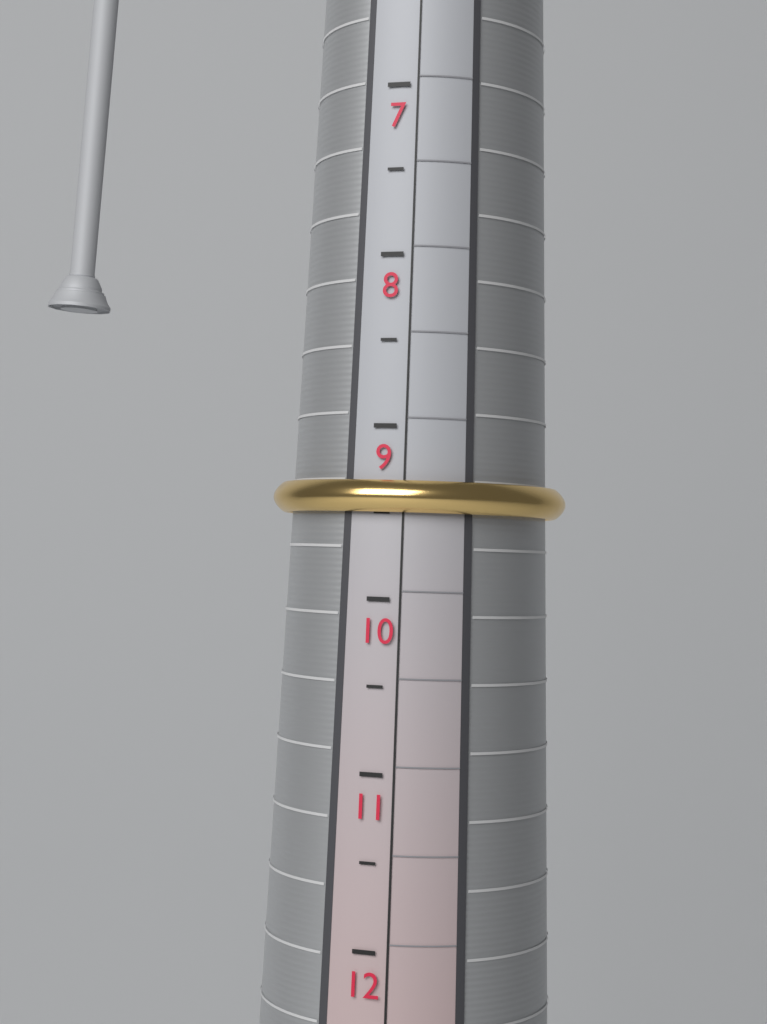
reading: 9.5 (no unit)
